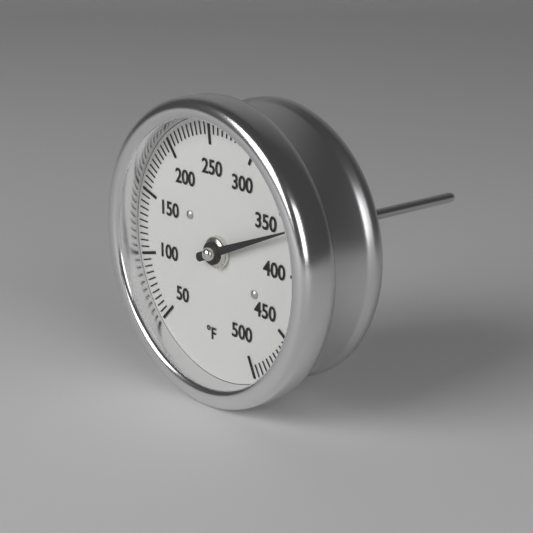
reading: 365 °F
